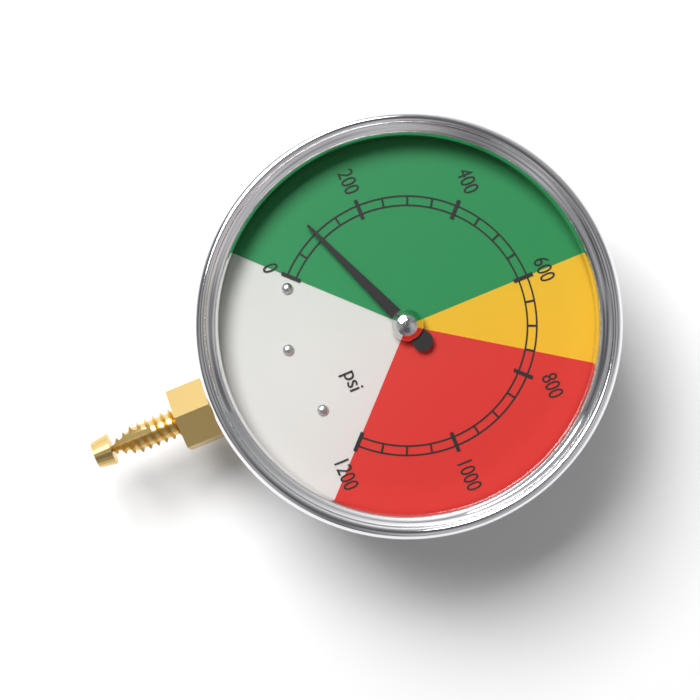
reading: 100 psi
